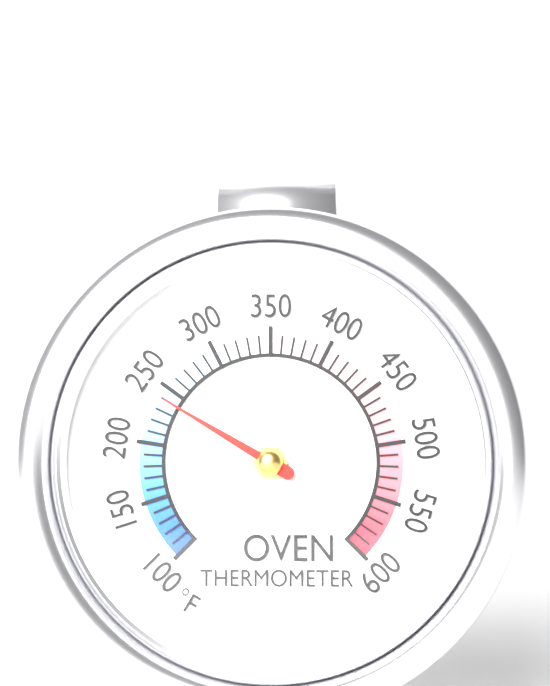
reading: 240 °F
